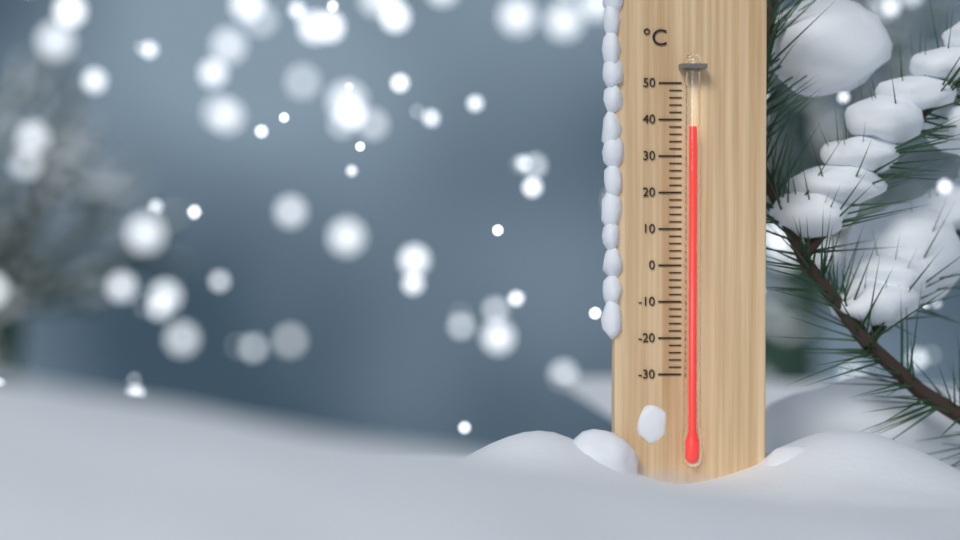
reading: 38 °C
